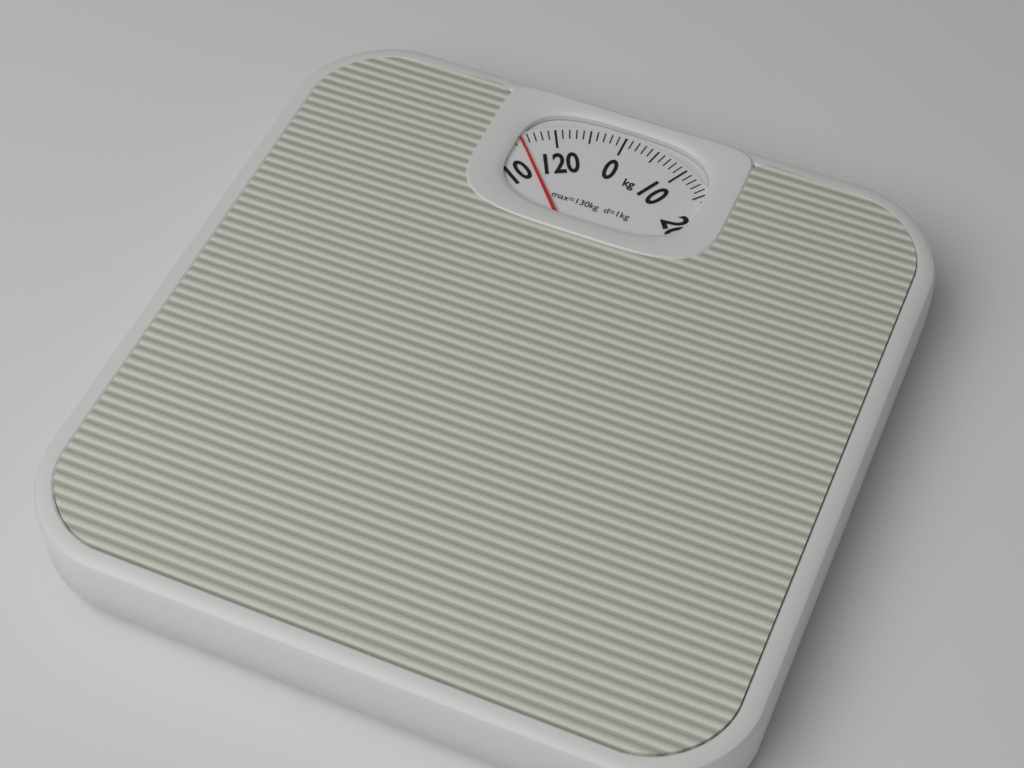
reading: 115 kg
